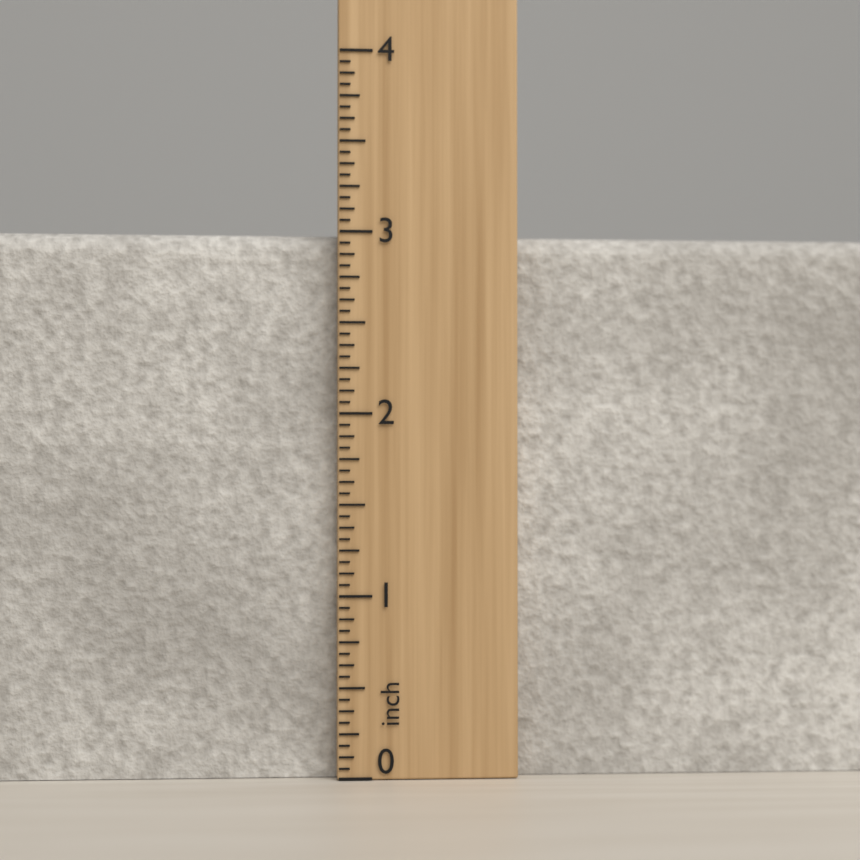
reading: 3.0000 inch
